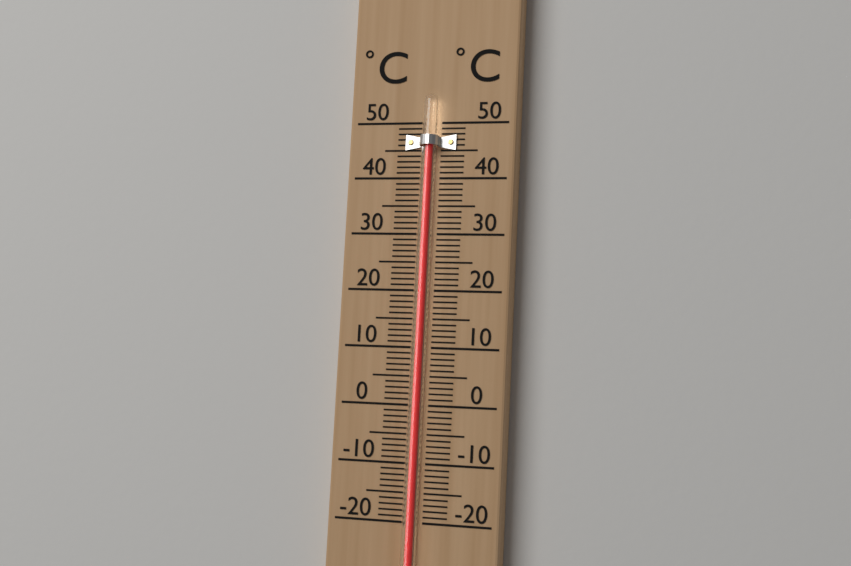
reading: 47 °C
